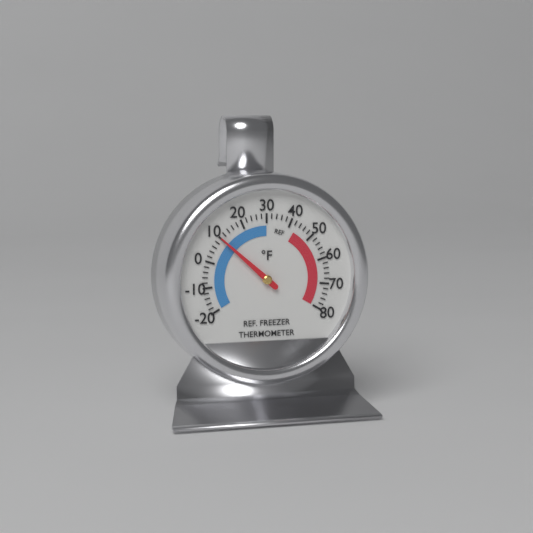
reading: 10 °F
